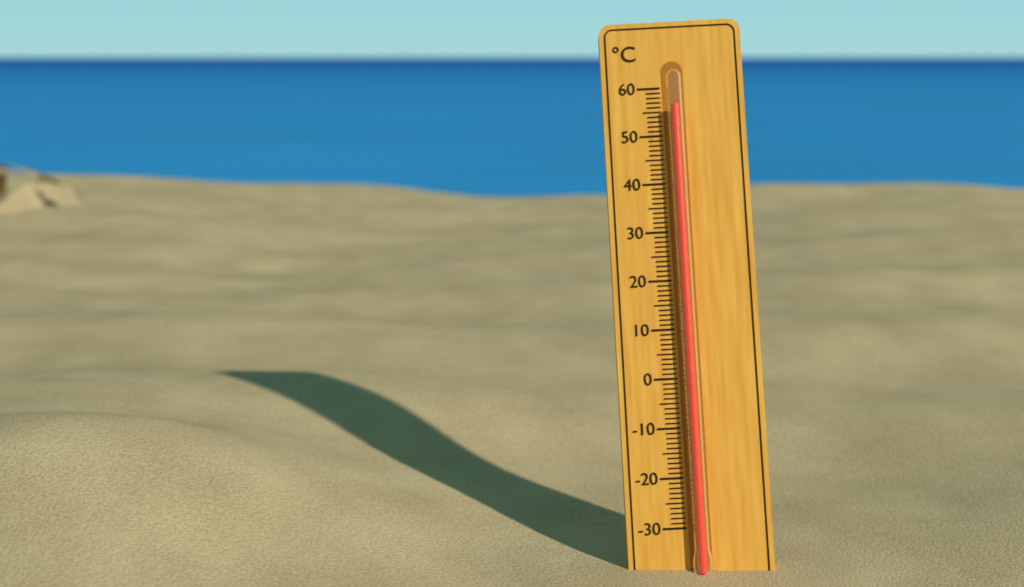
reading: 56 °C
